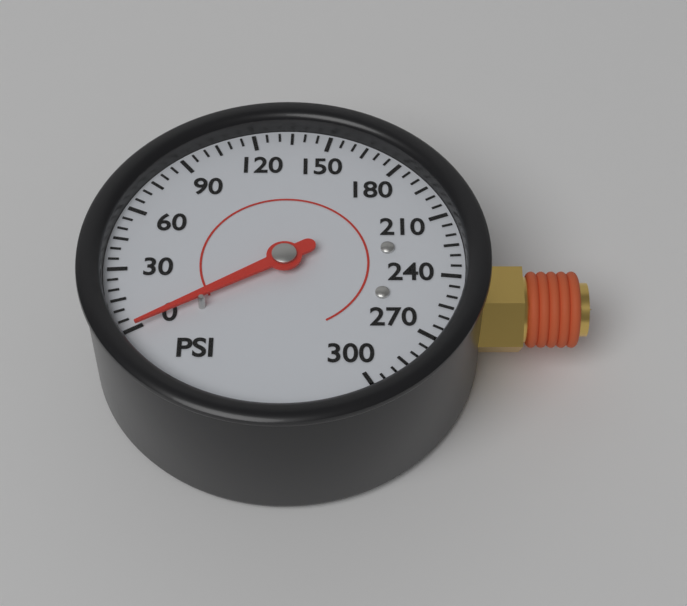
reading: 0 psi
